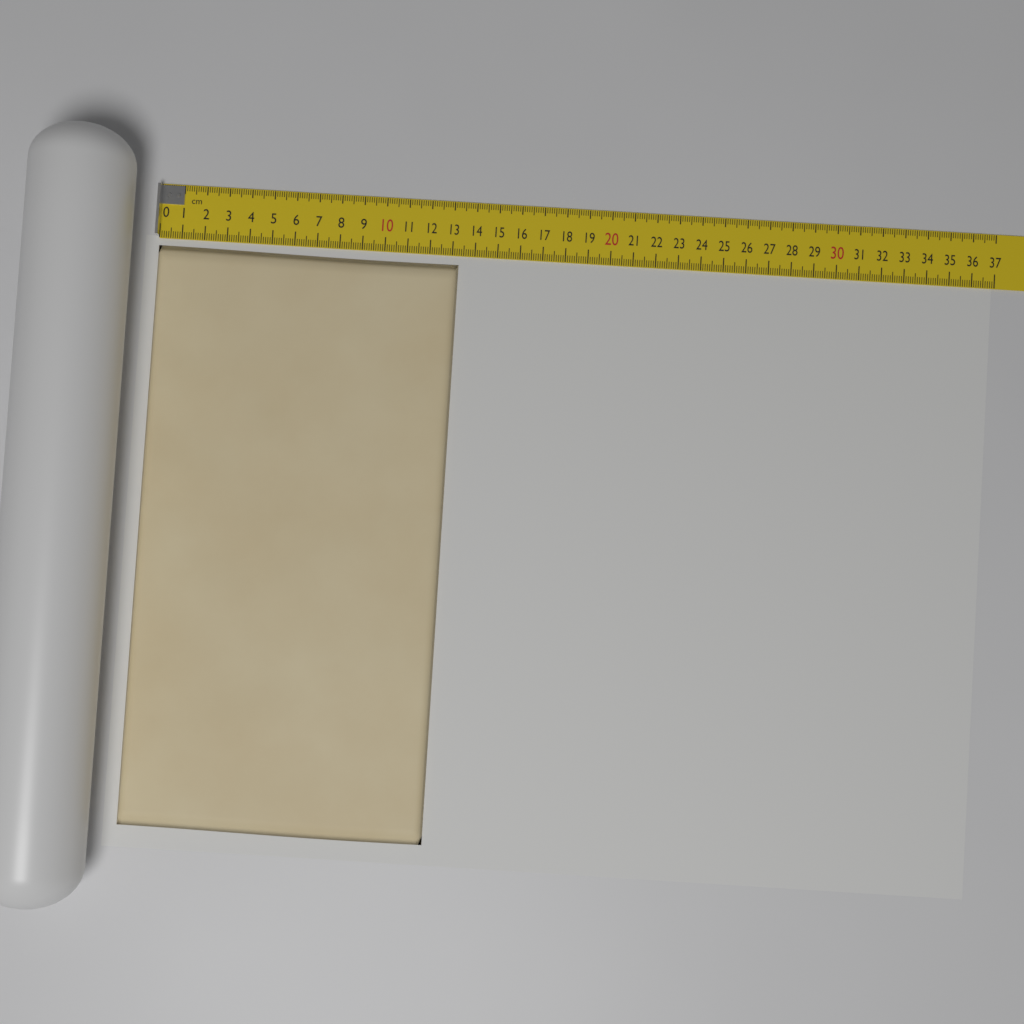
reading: 13.3 cm
